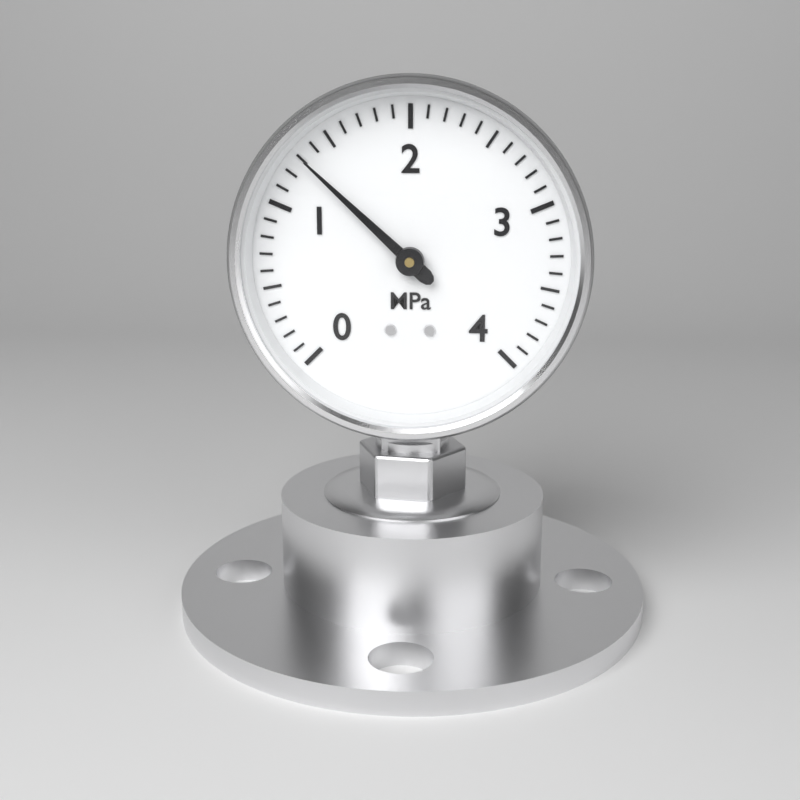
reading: 1.3 MPa
